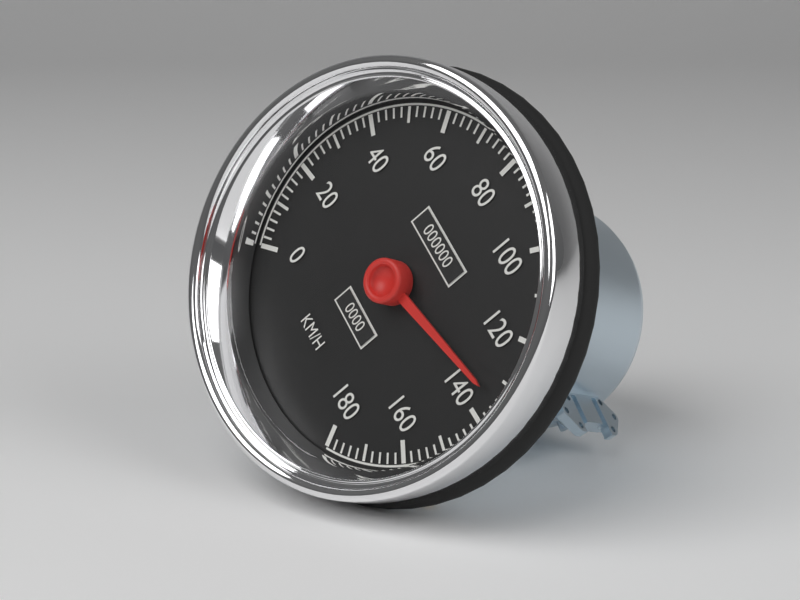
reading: 134 km/h
